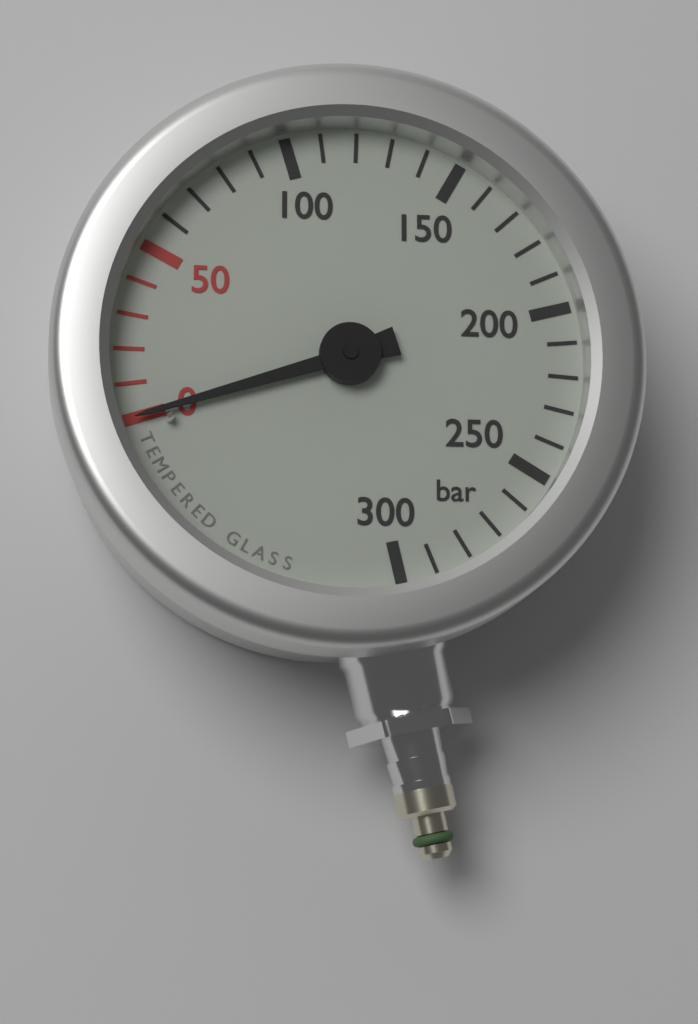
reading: 0 bar
